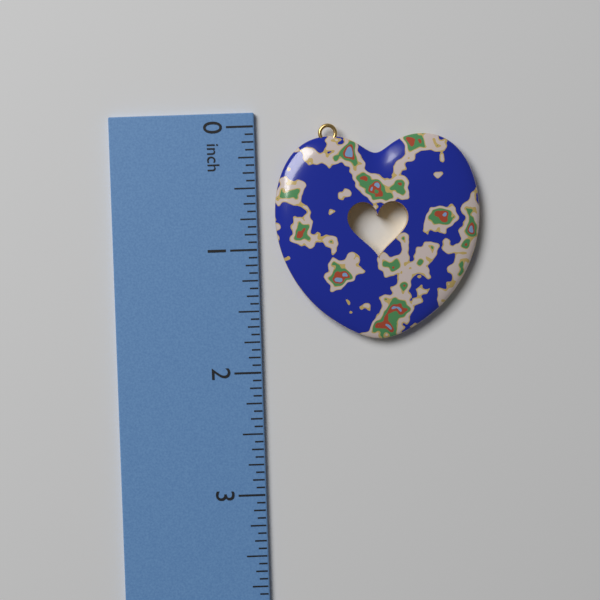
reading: 1.7500 in
